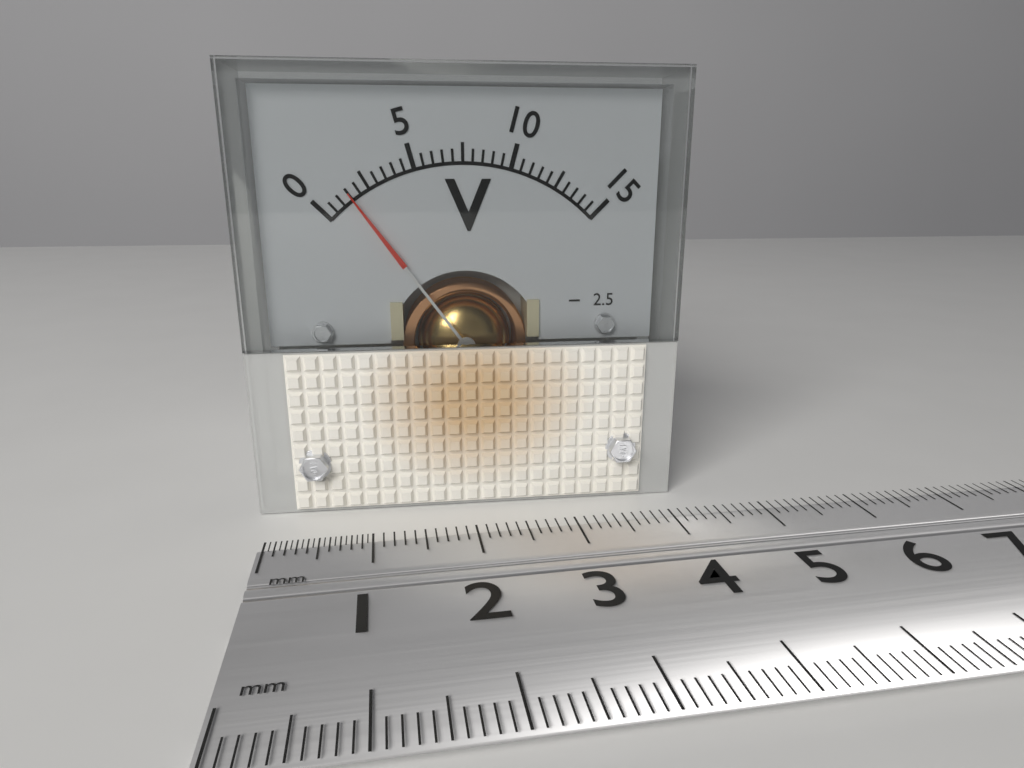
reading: 1.5 V
